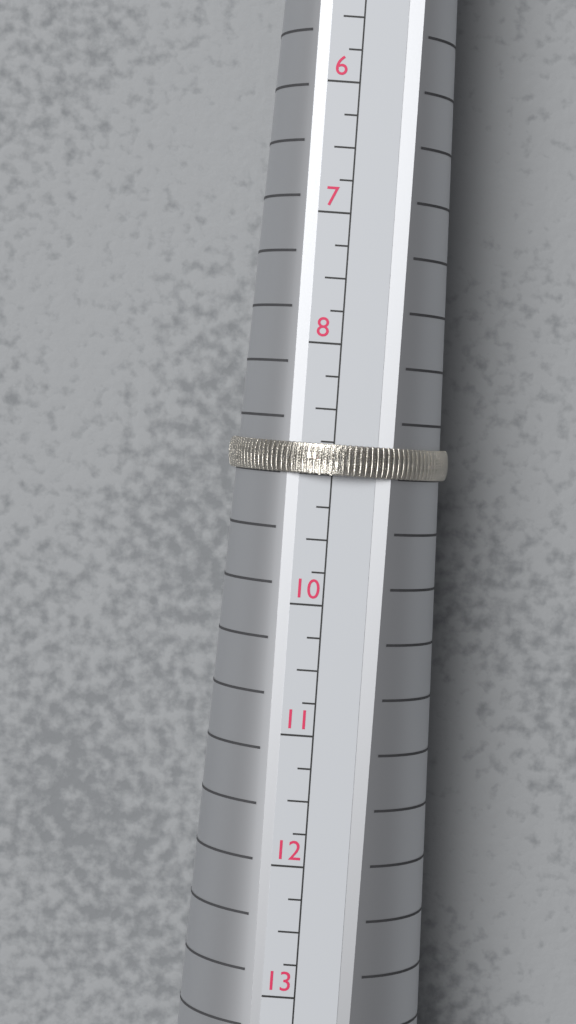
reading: 9.00 US
